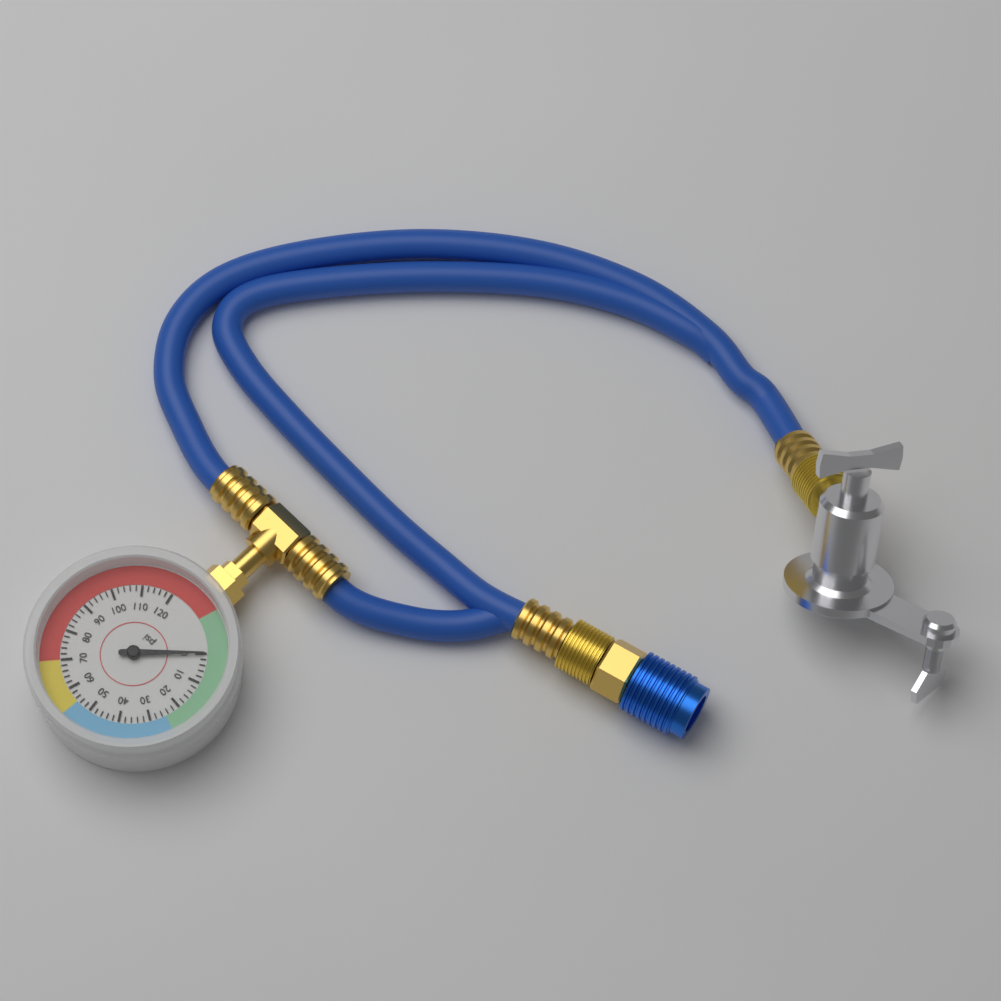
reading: 0 psi
